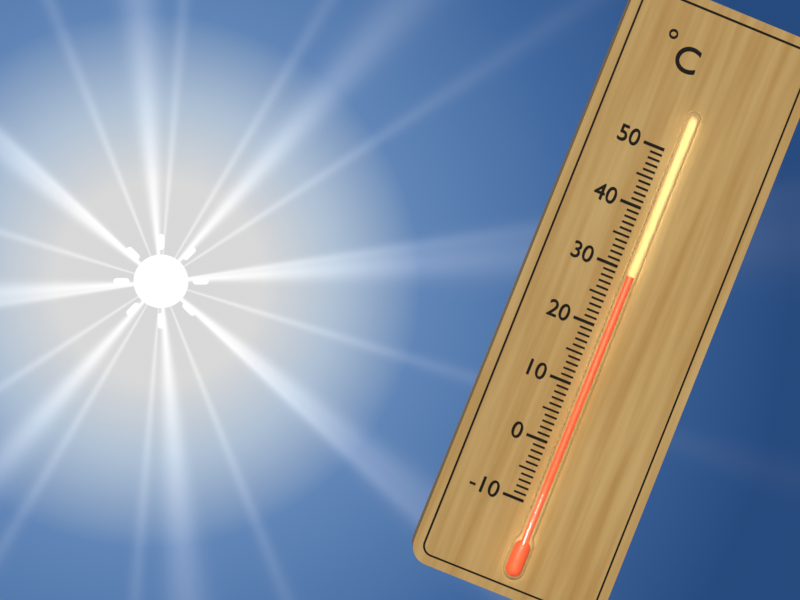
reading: 29 °C
